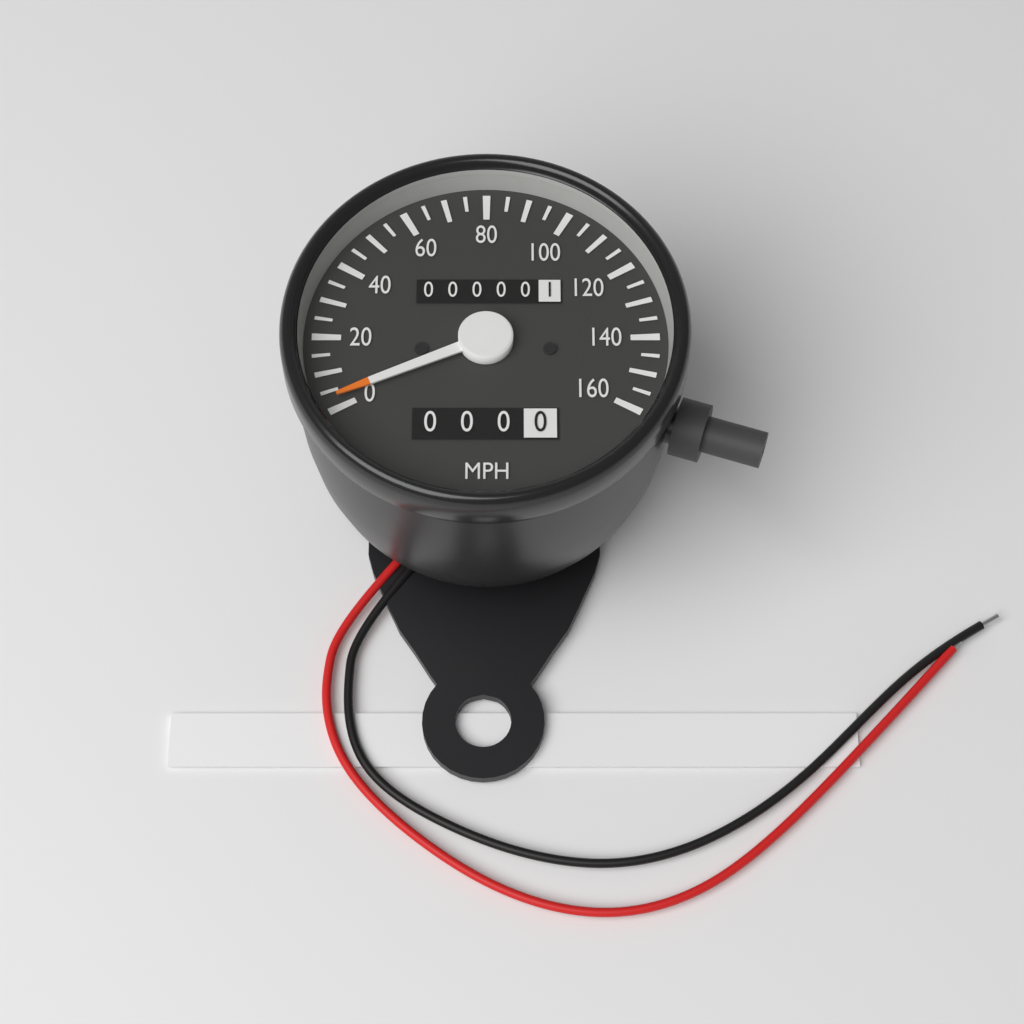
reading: 3 MPH
